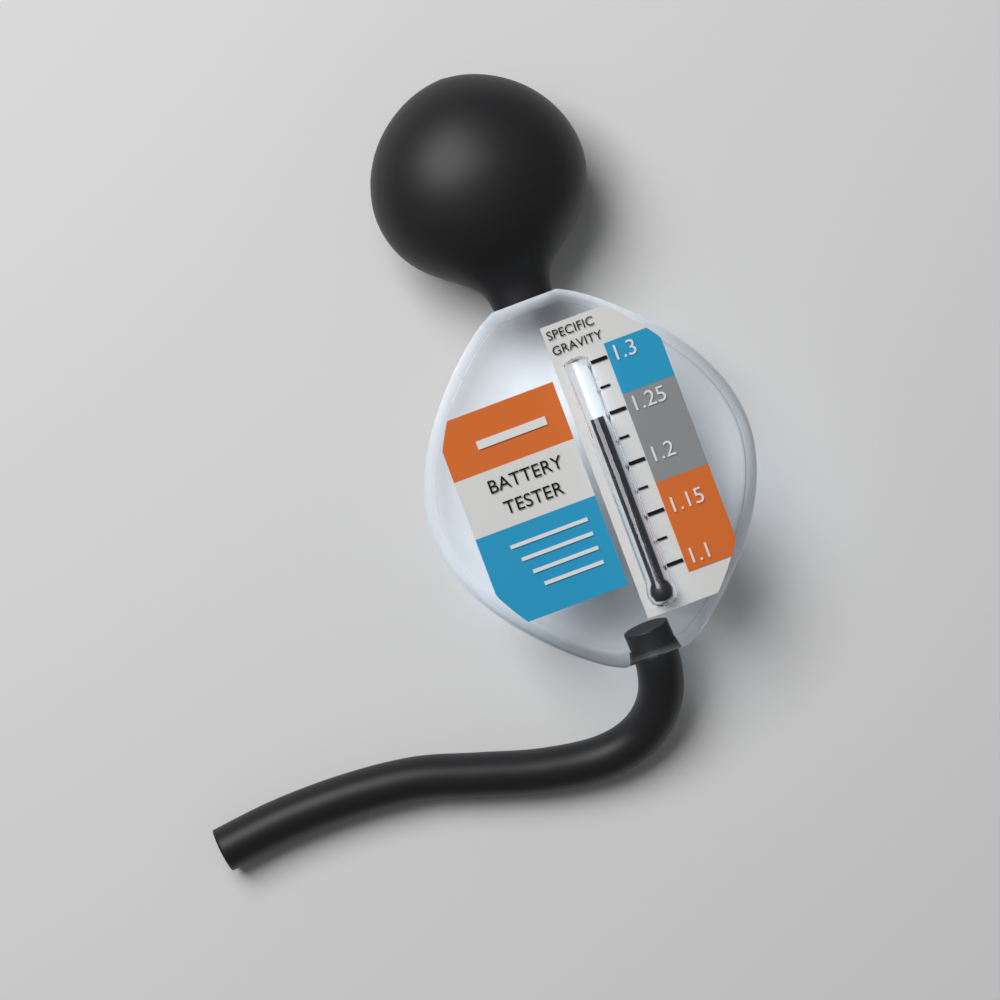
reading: 1.250 specific gravity
